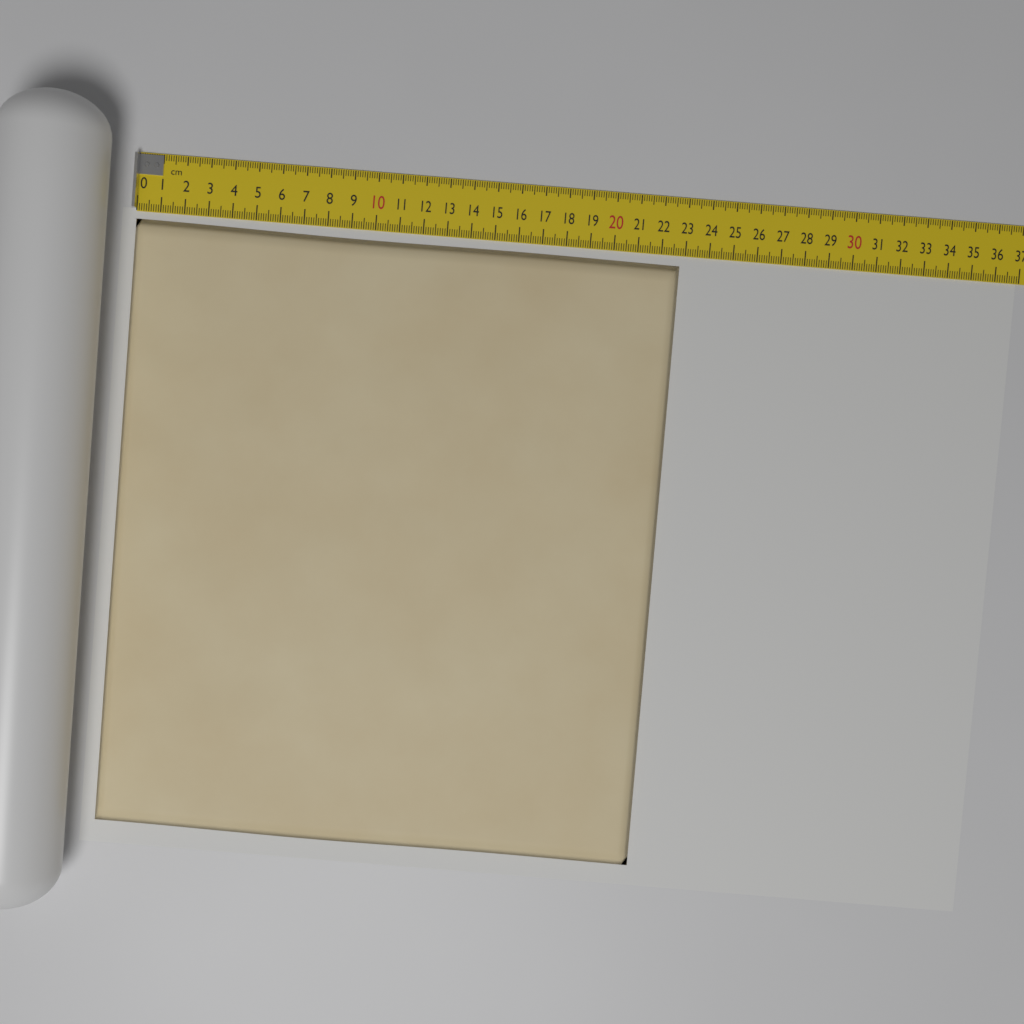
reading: 22.8 cm
